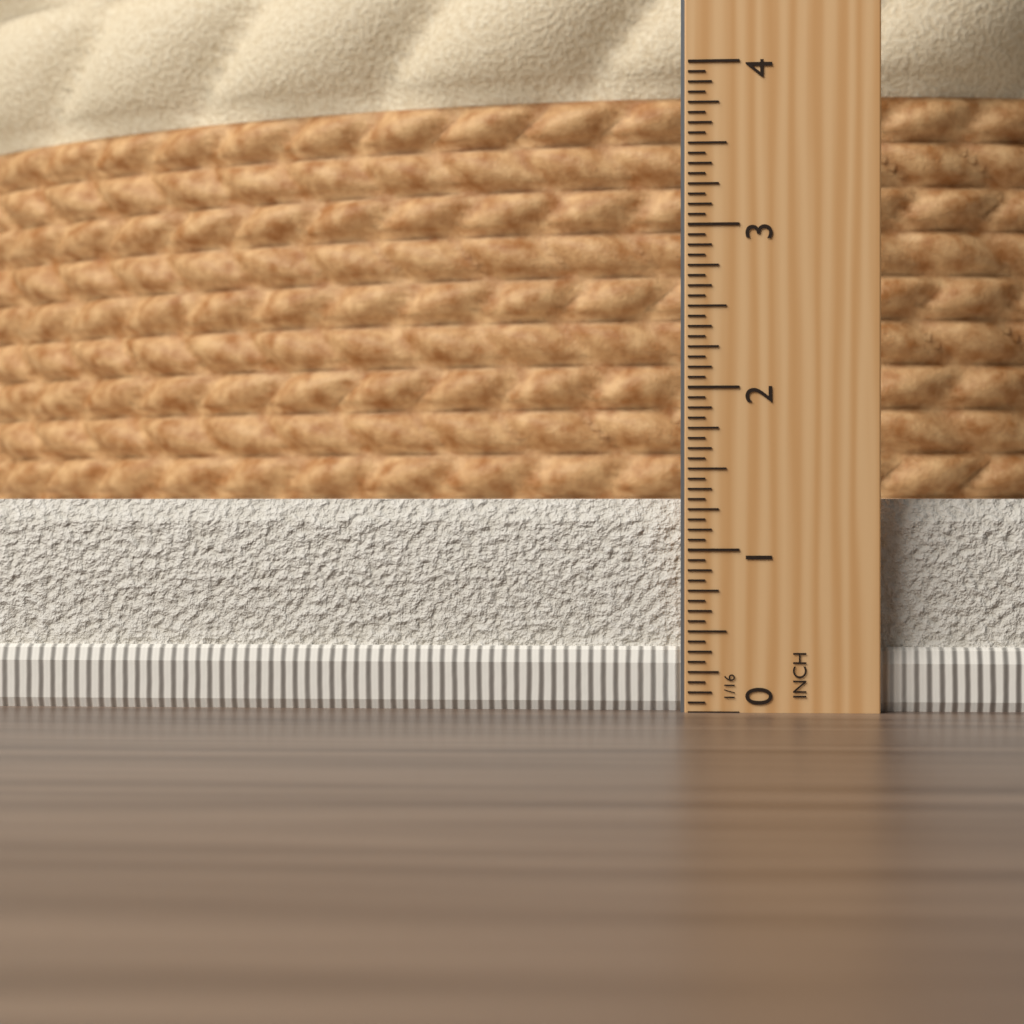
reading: 1.3125 in
